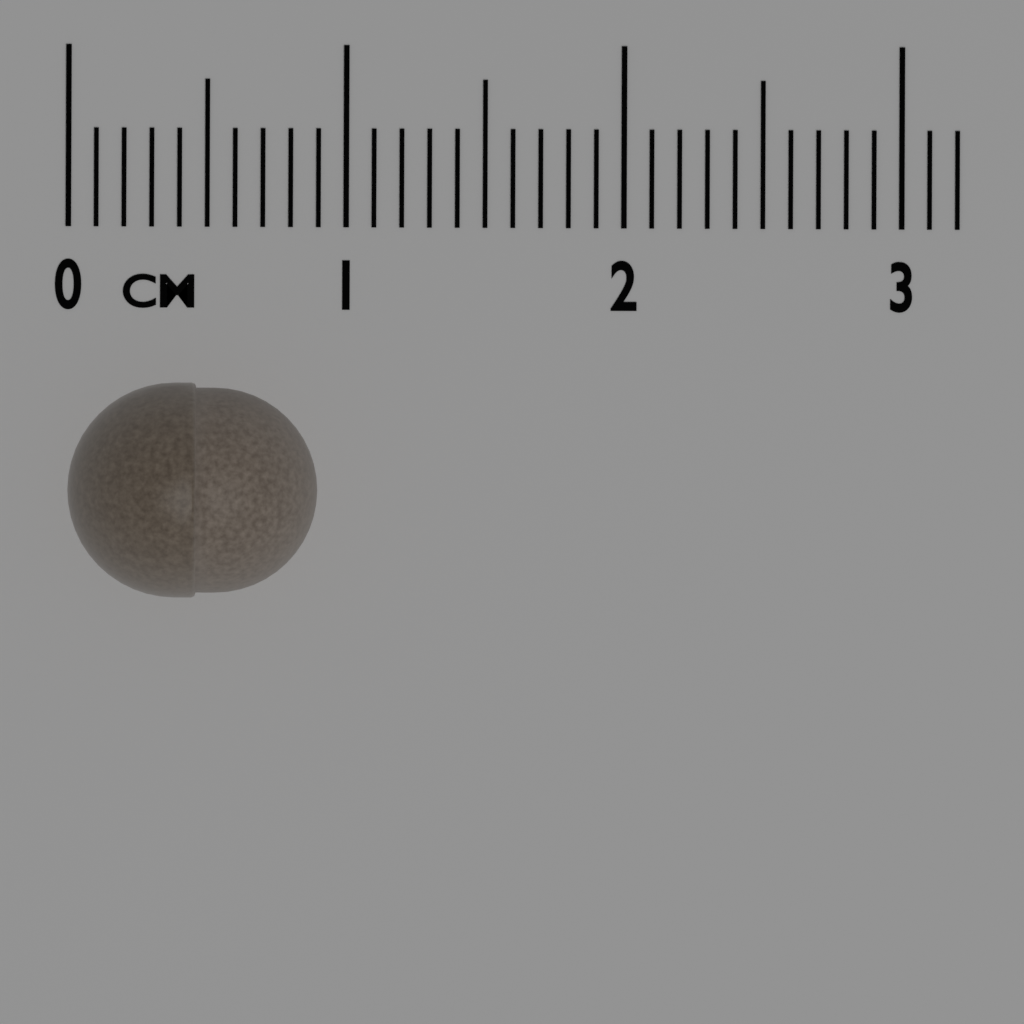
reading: 0.9 cm
